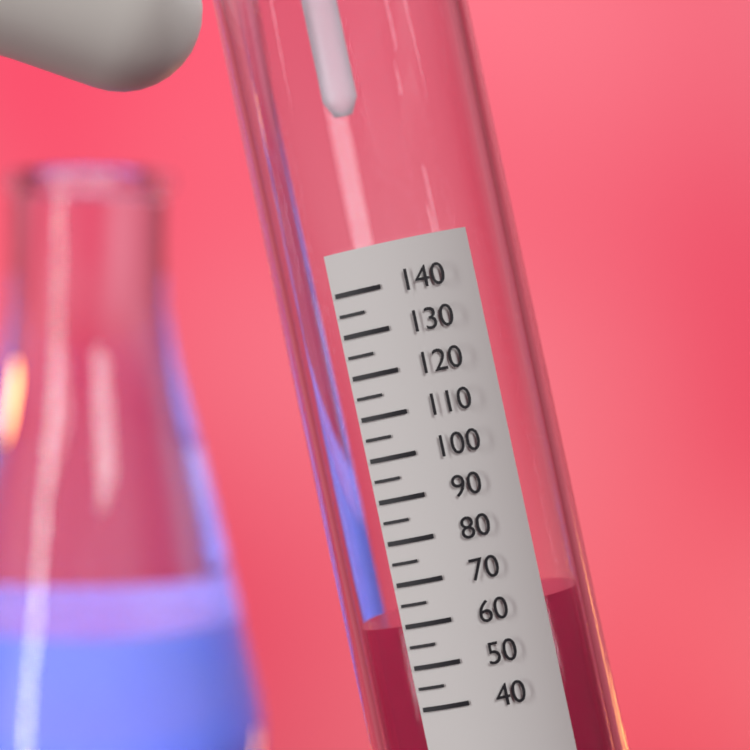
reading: 60 (no unit)
